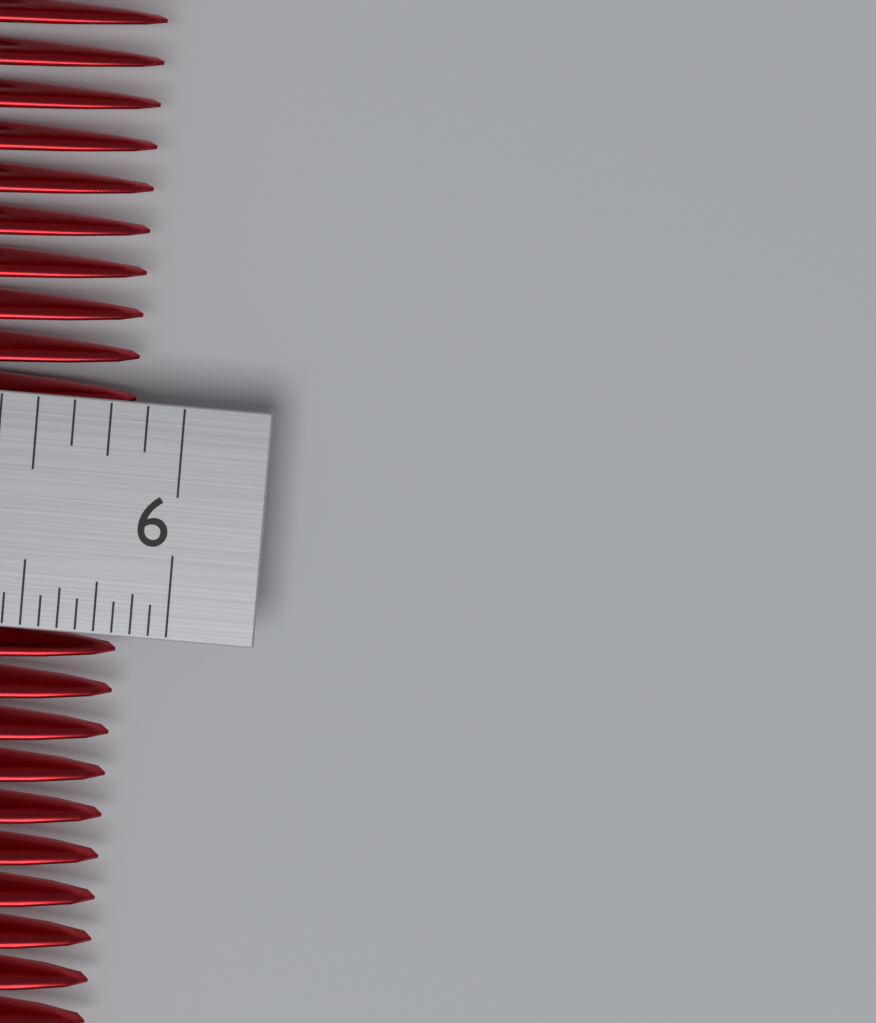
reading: 5.8125 in
